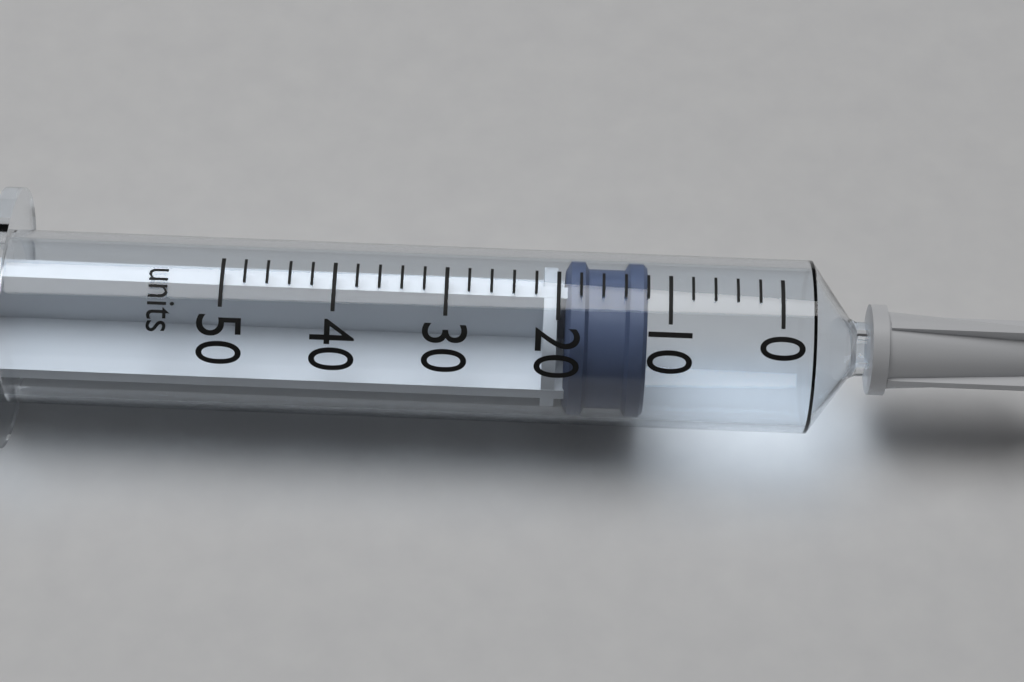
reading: 12 units
